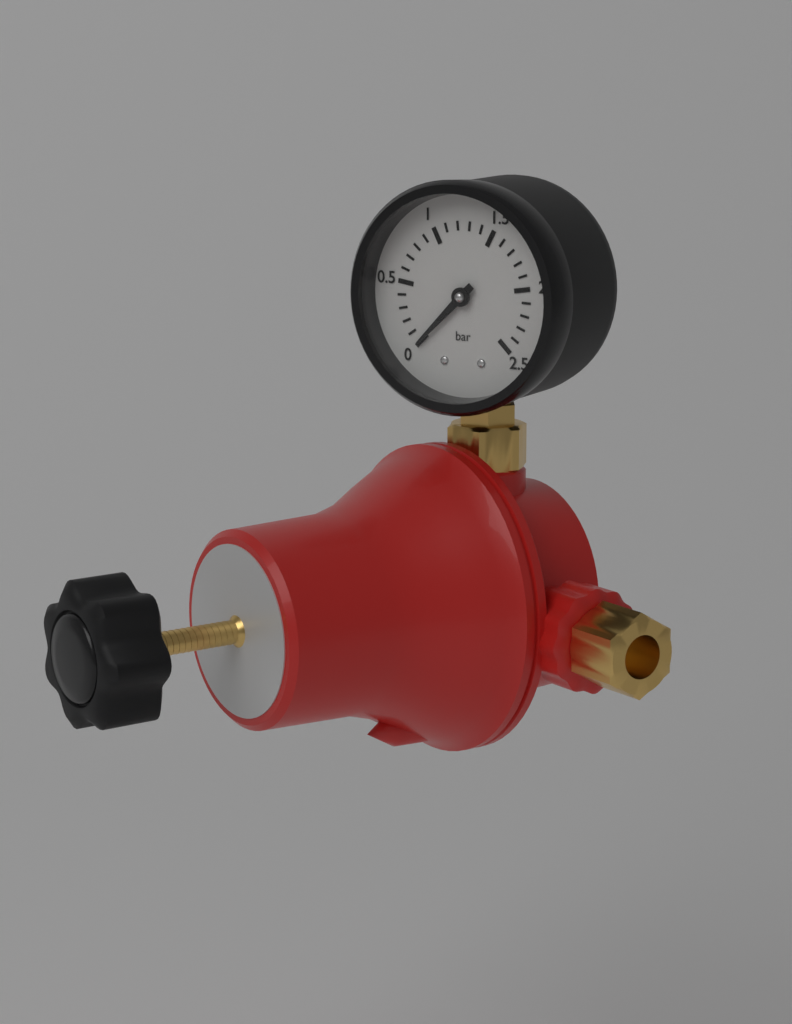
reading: 0.0 bar
